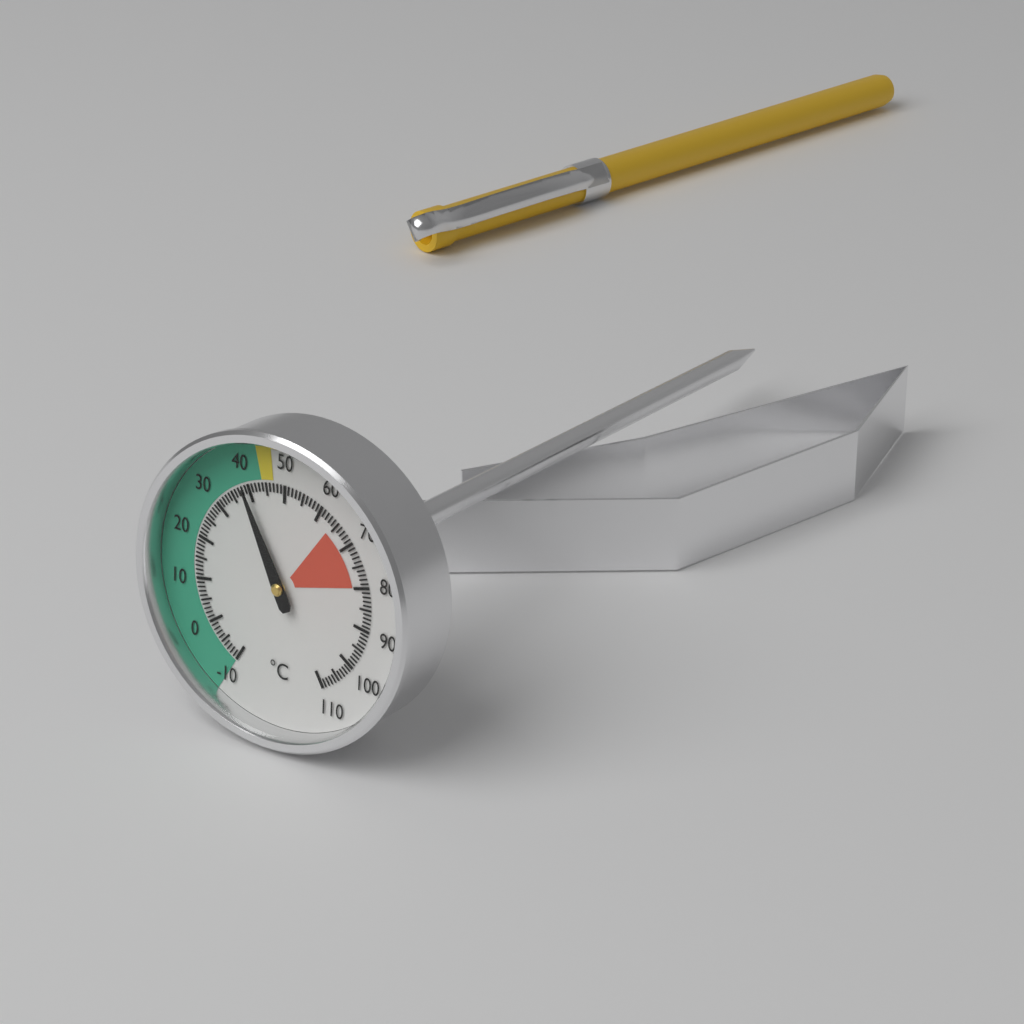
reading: 39 °C
